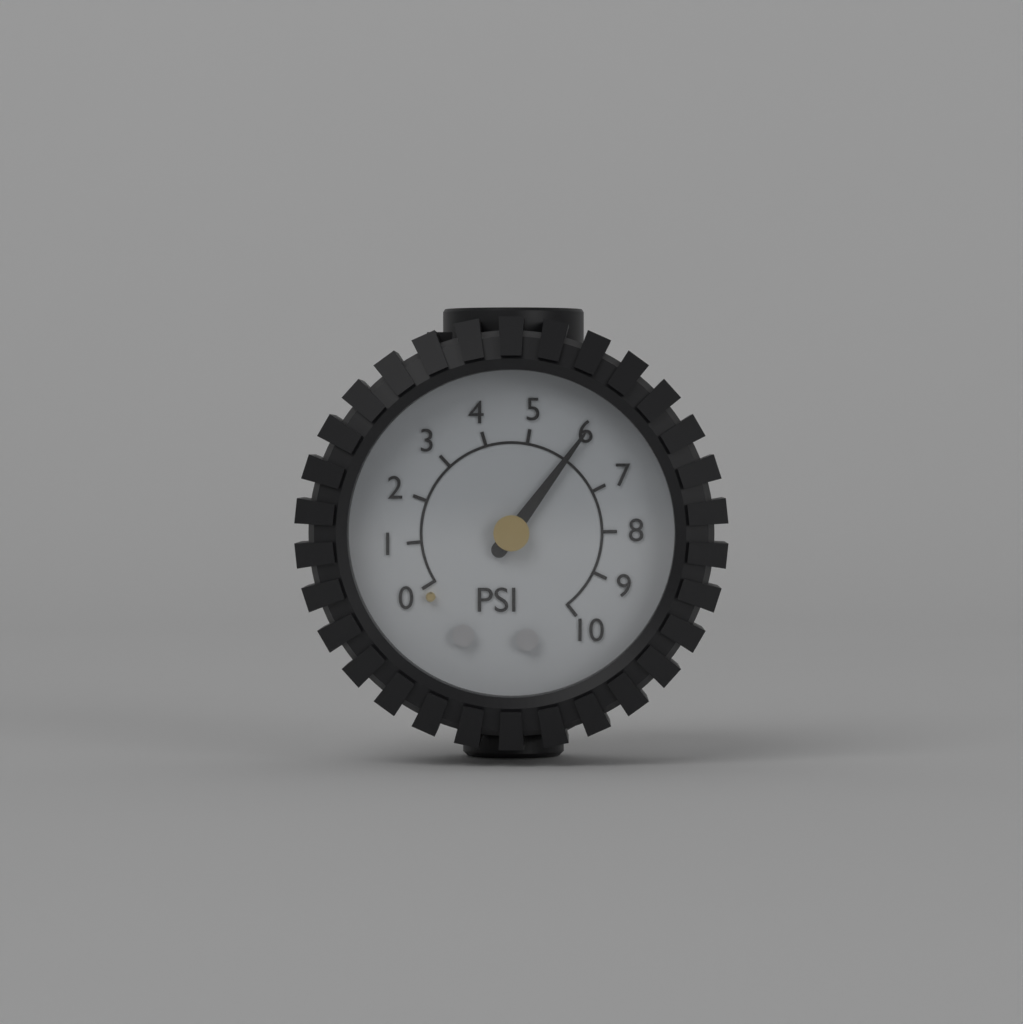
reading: 6 psi
